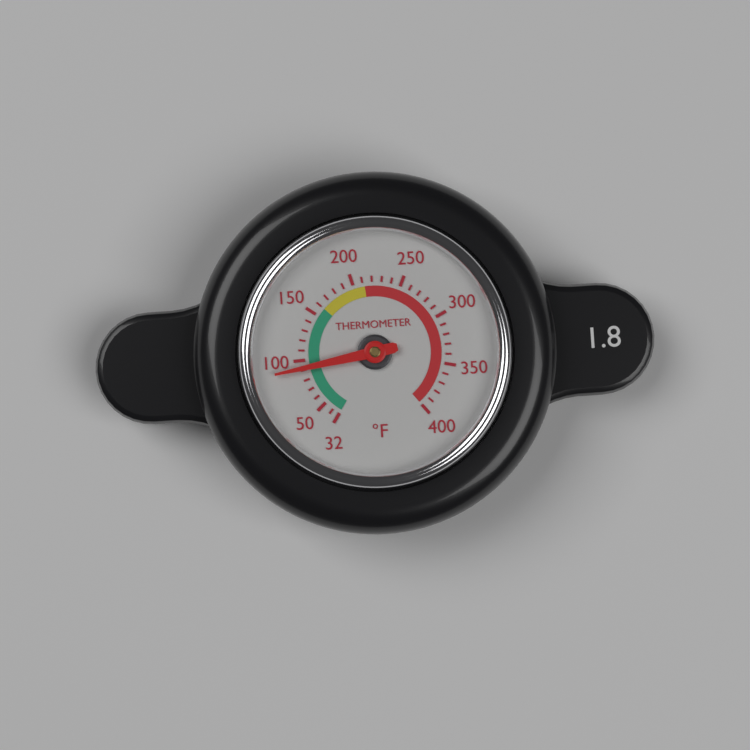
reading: 92 °F
